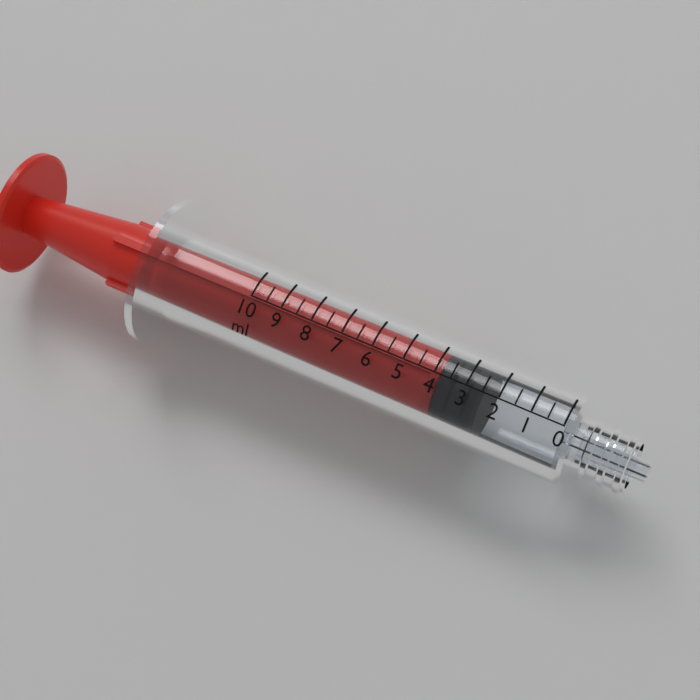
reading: 2.5 ml
